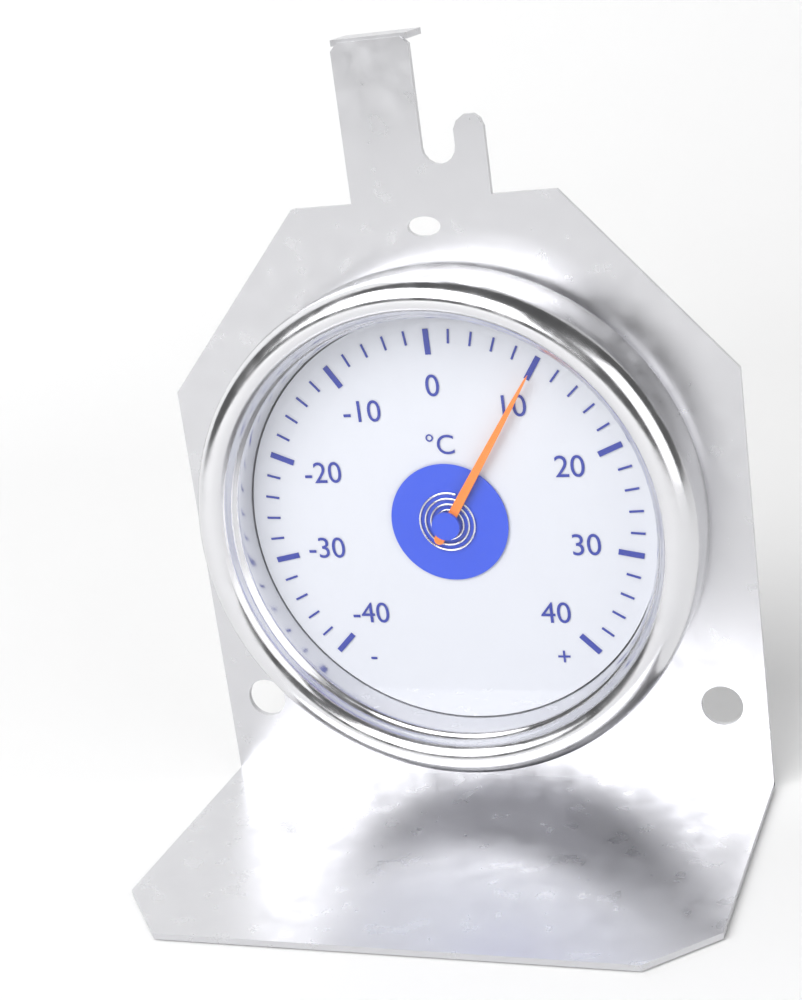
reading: 10 °C
